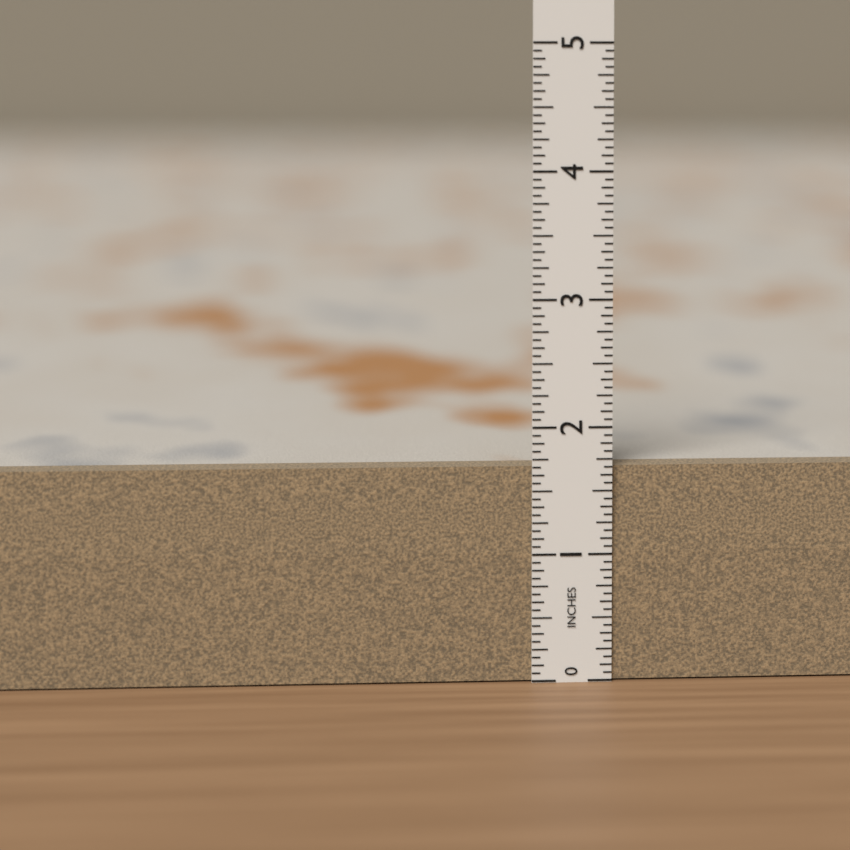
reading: 1.6875 in
